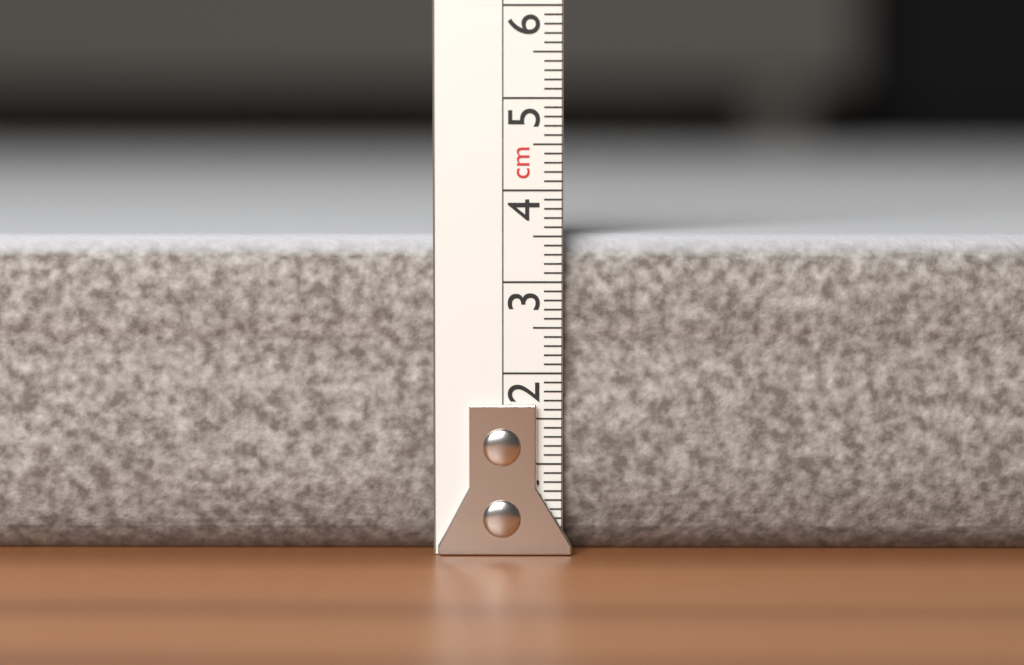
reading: 3.5 cm
